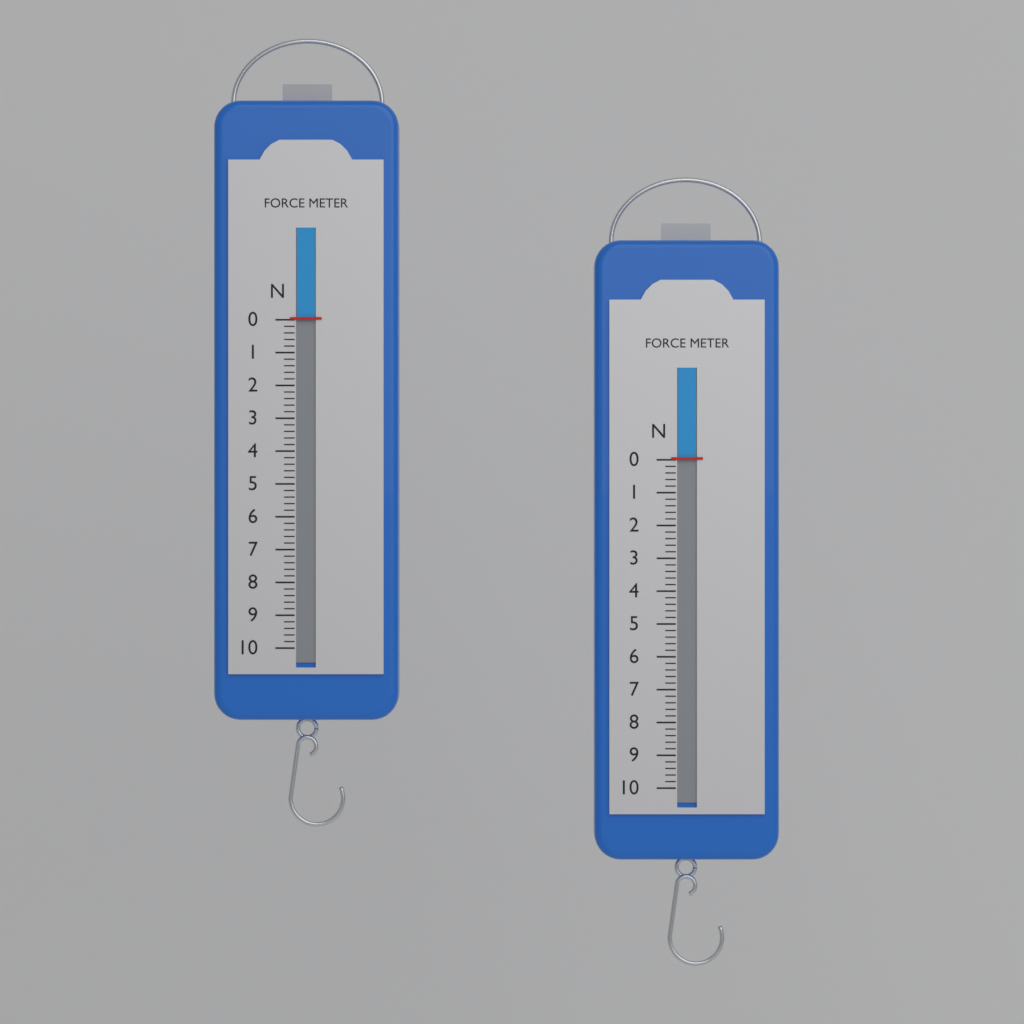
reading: 0.0 N
